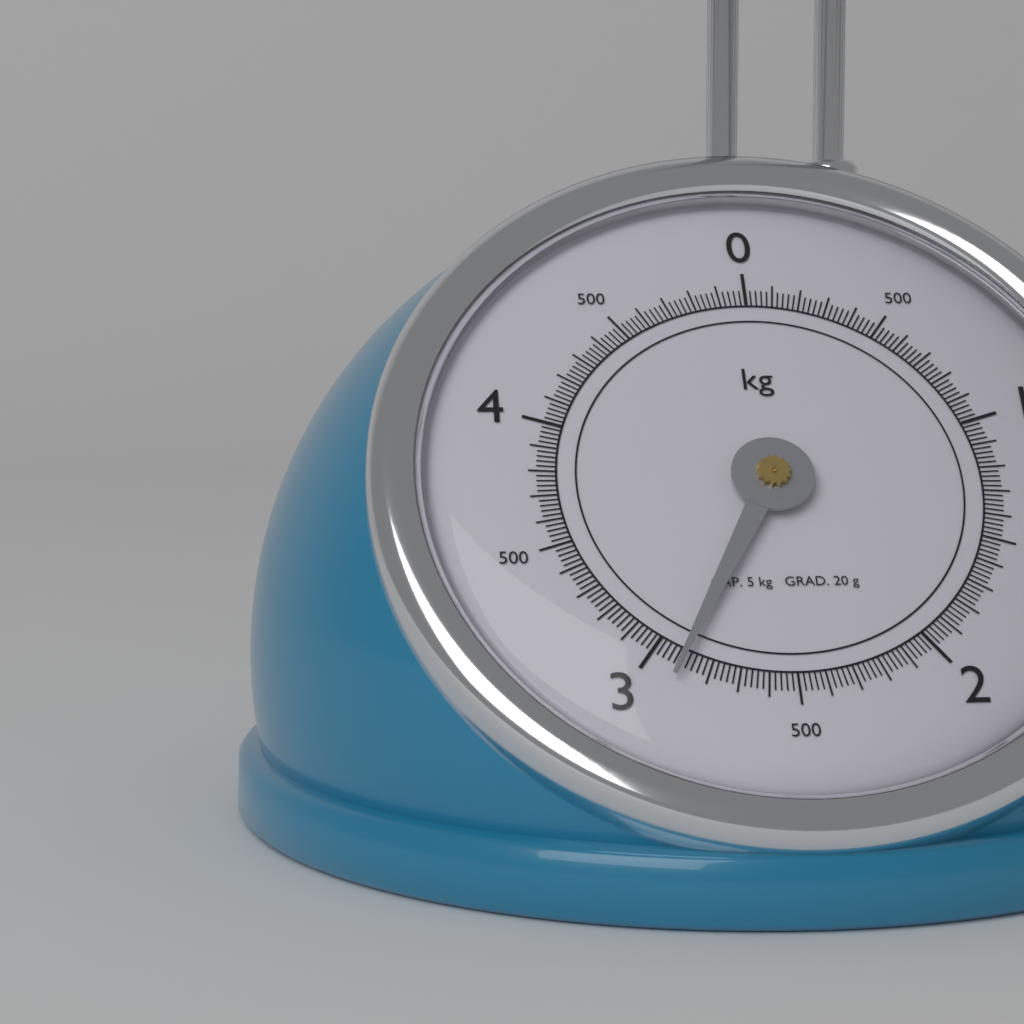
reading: 2.90 kg
